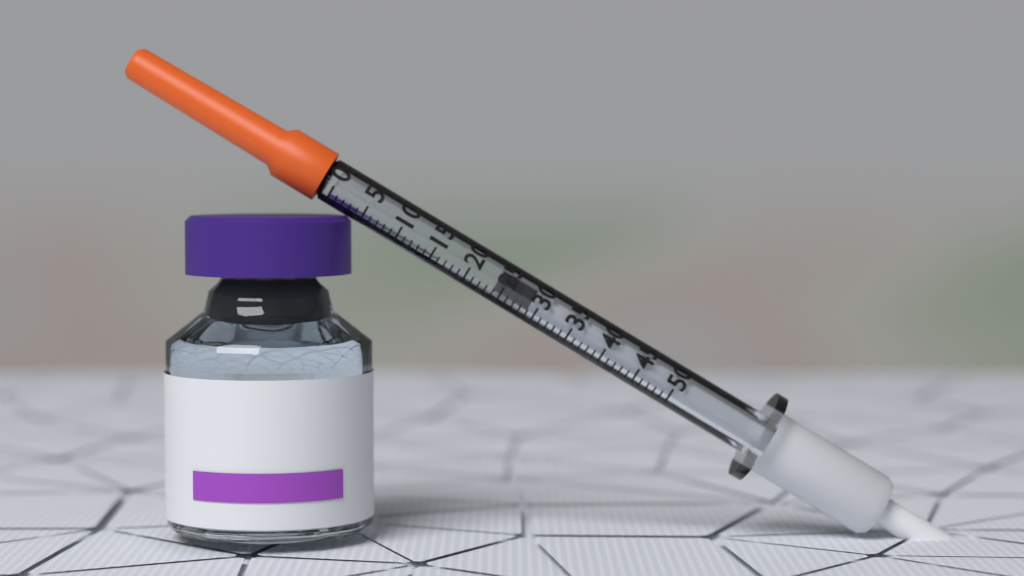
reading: 24 (no unit)
